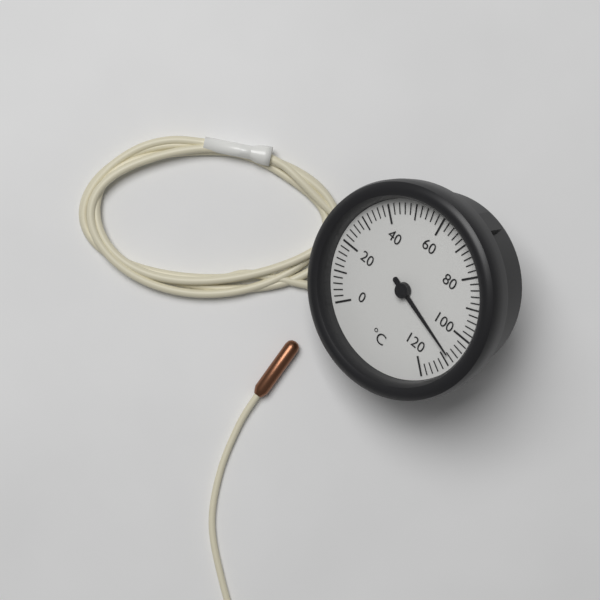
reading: 108 °C
